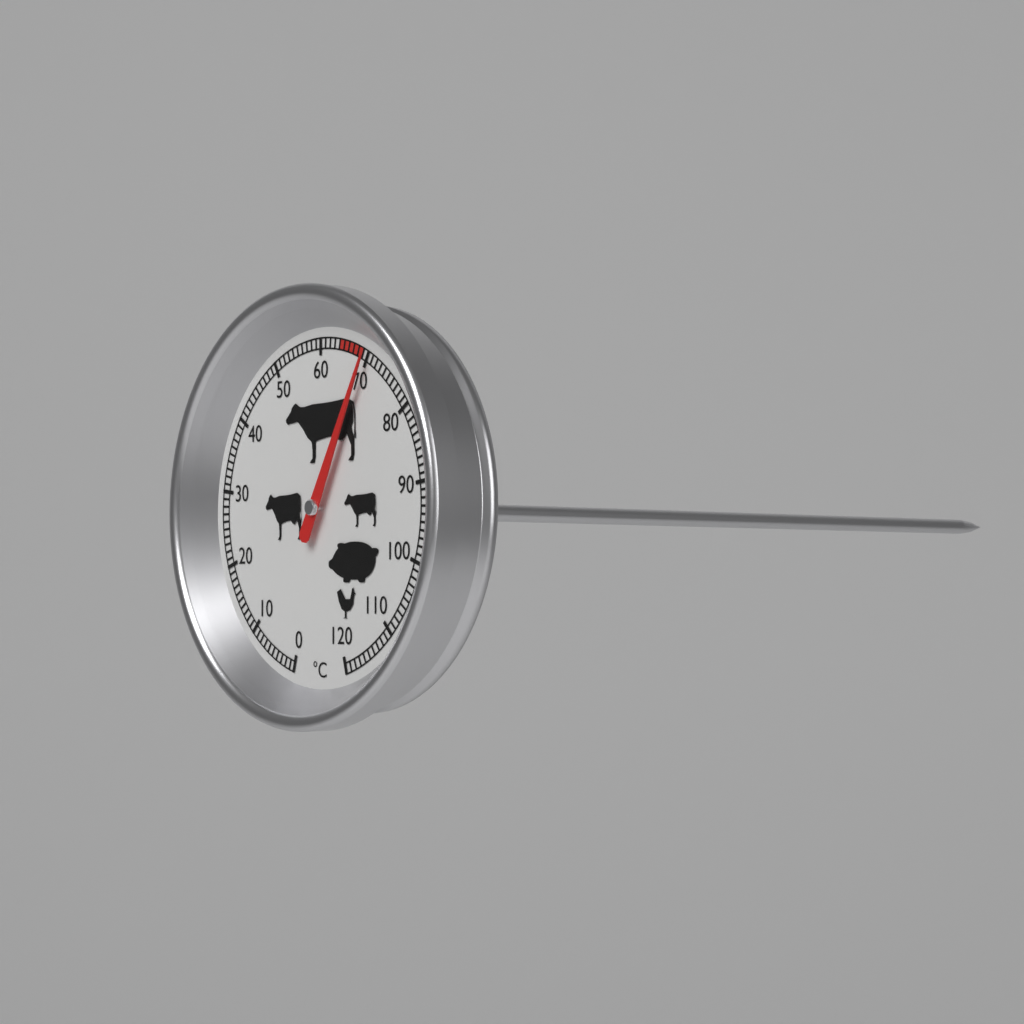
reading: 70 °C
